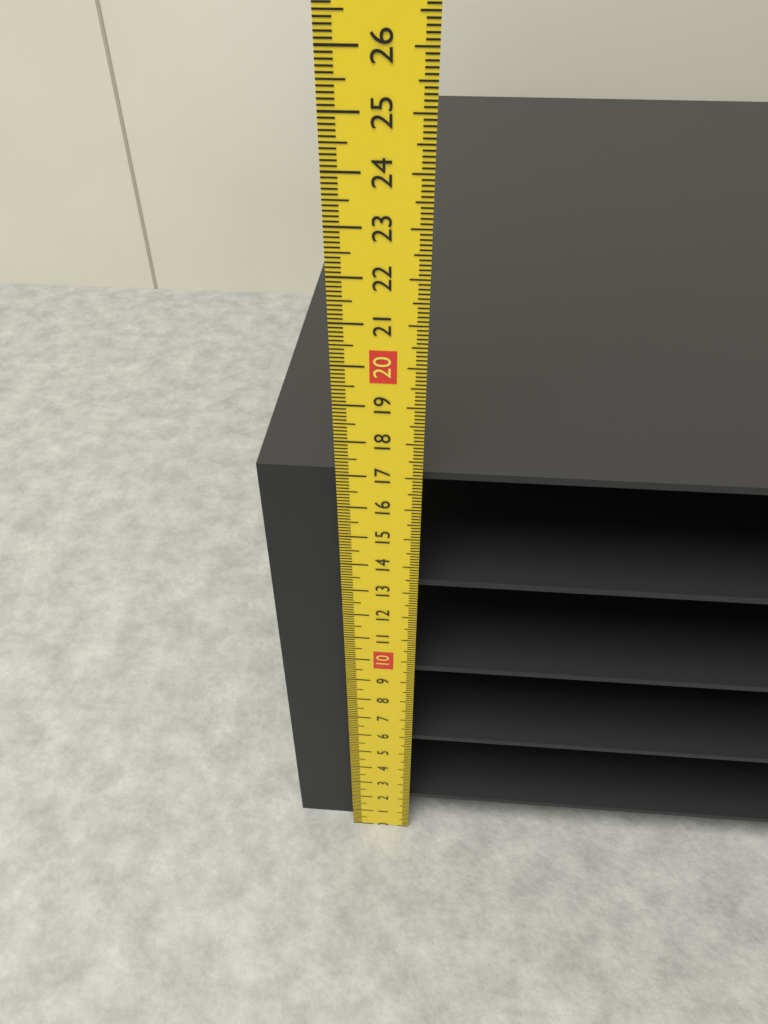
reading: 16.9 cm
